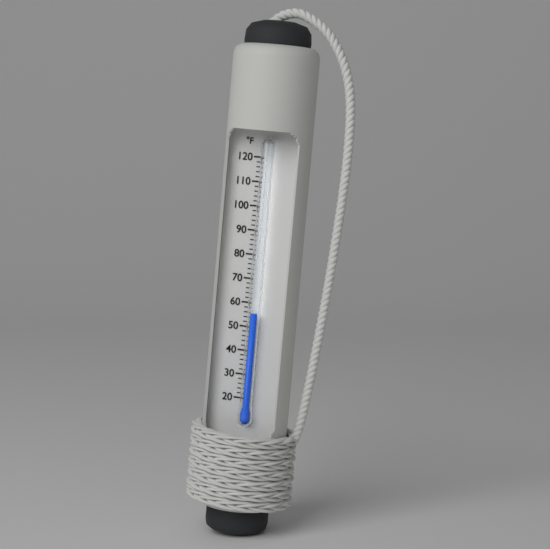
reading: 56 °F
